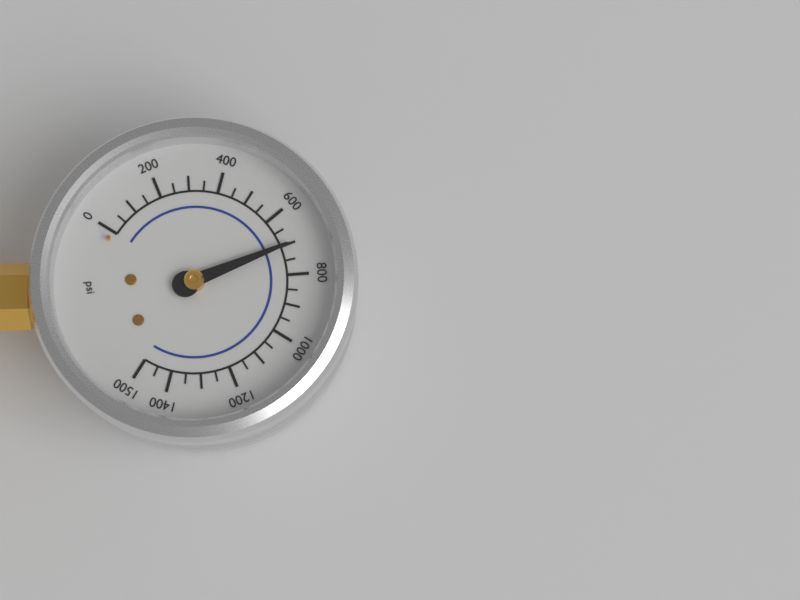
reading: 700 psi
